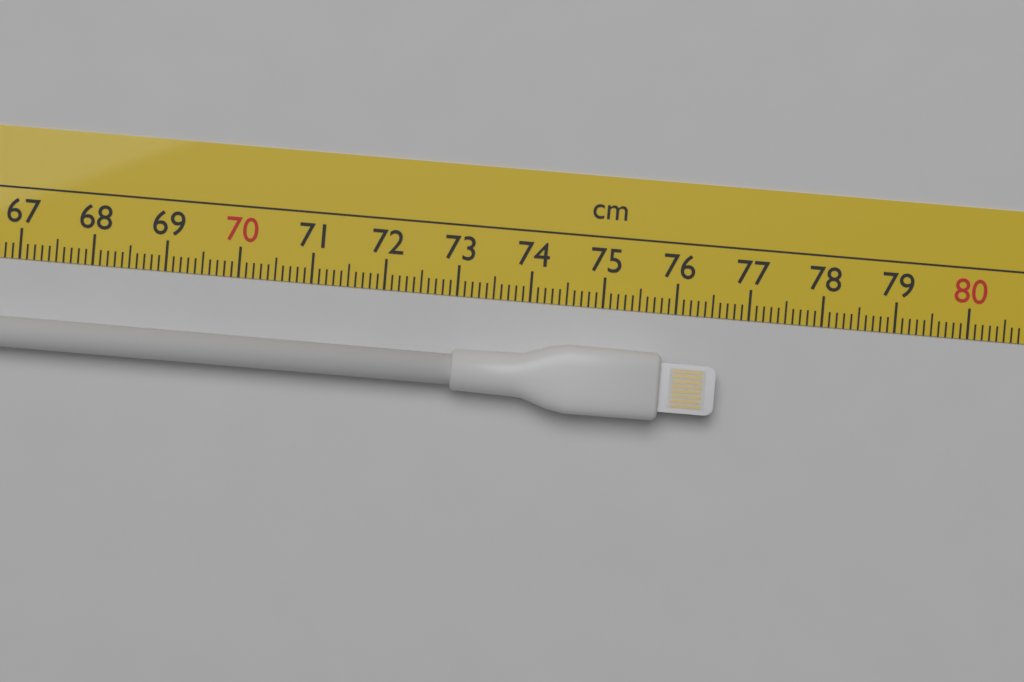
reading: 76.6 cm
